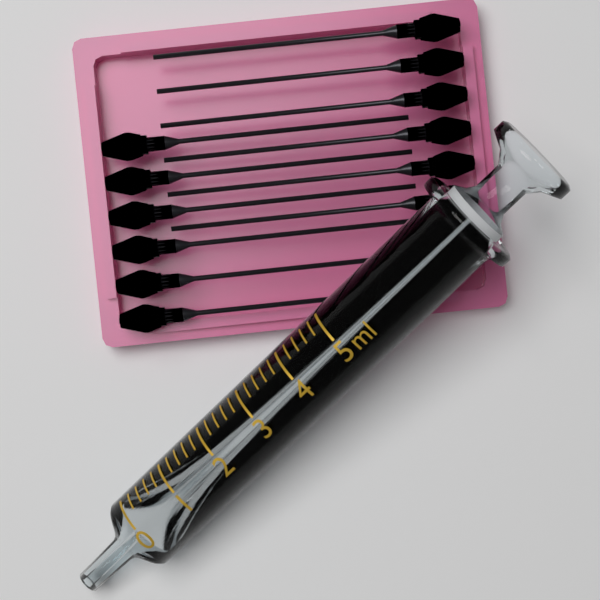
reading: 0.0 ml
